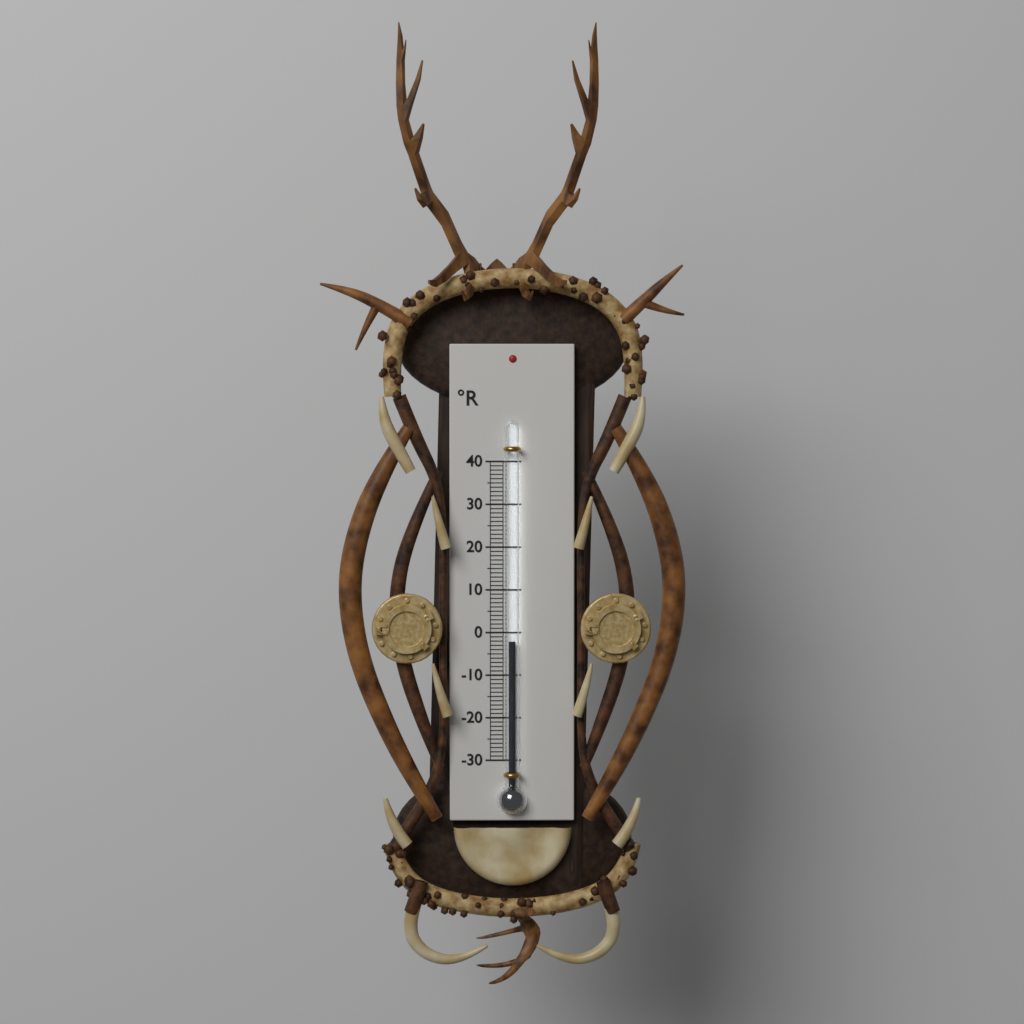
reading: -2 °R
